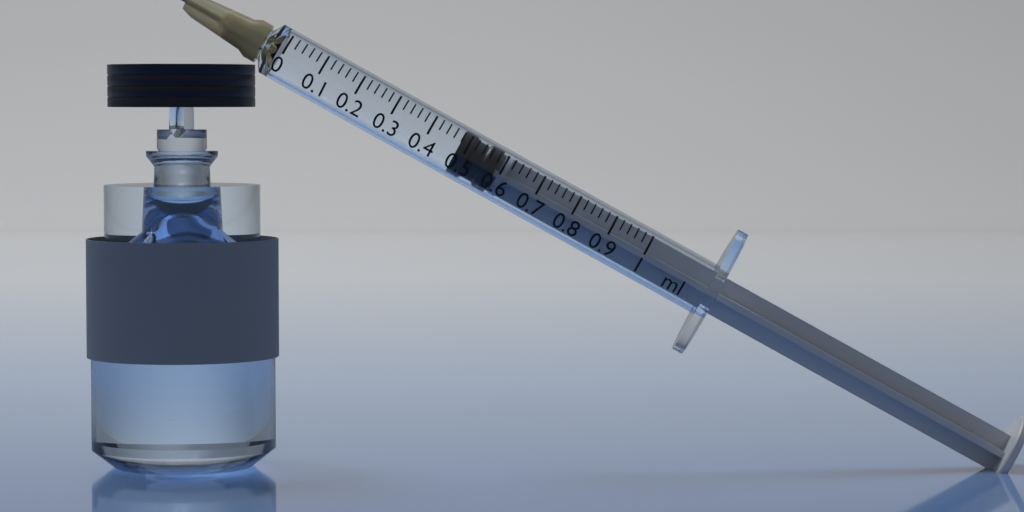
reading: 0.48 ml
